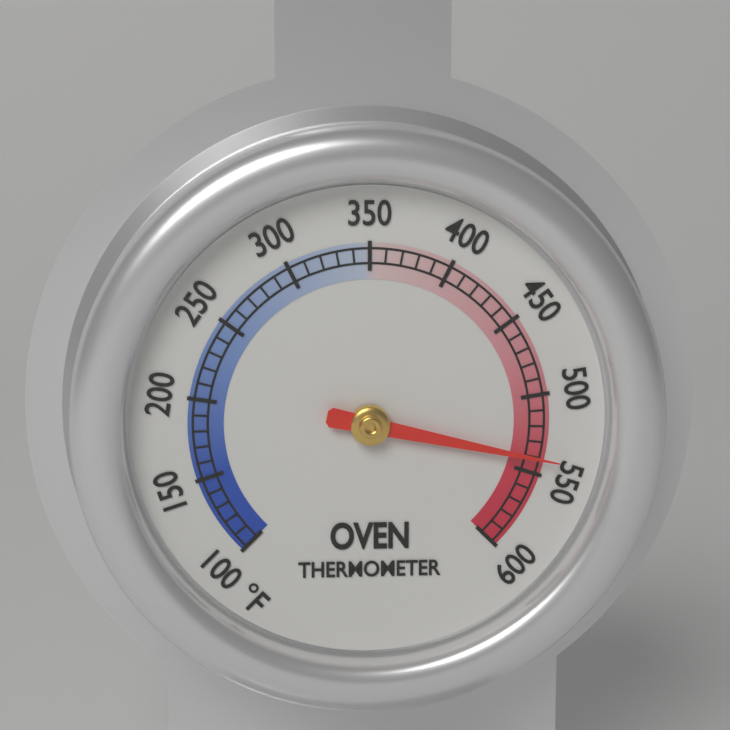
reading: 540 °F
